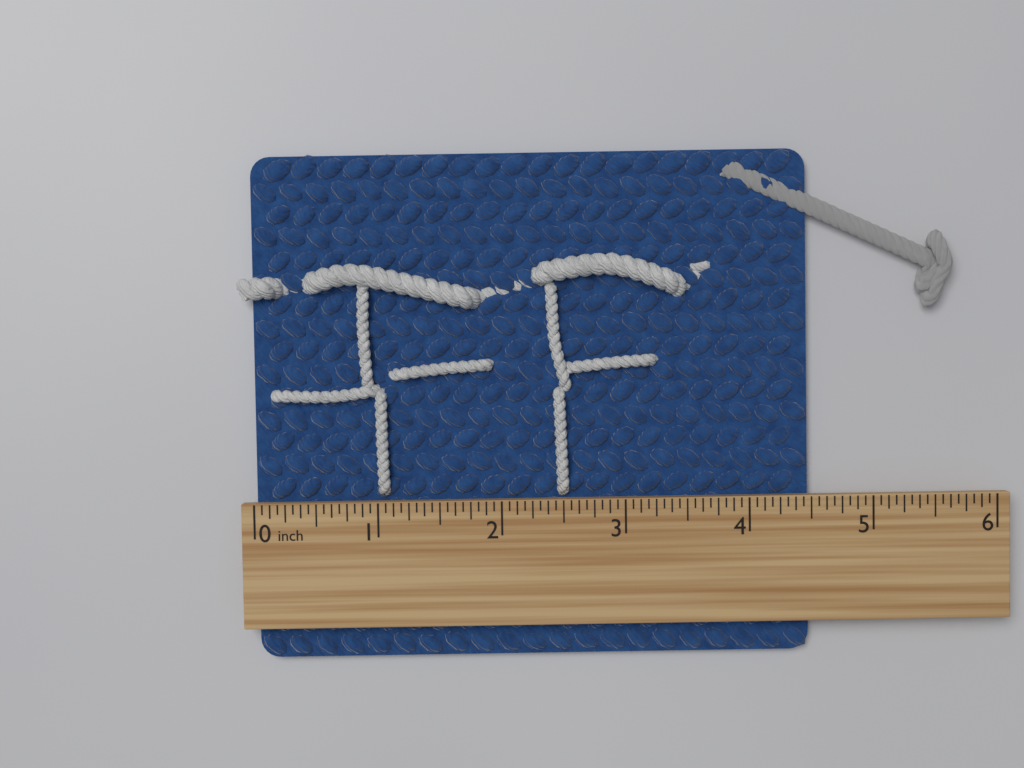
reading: 4.5000 inch
